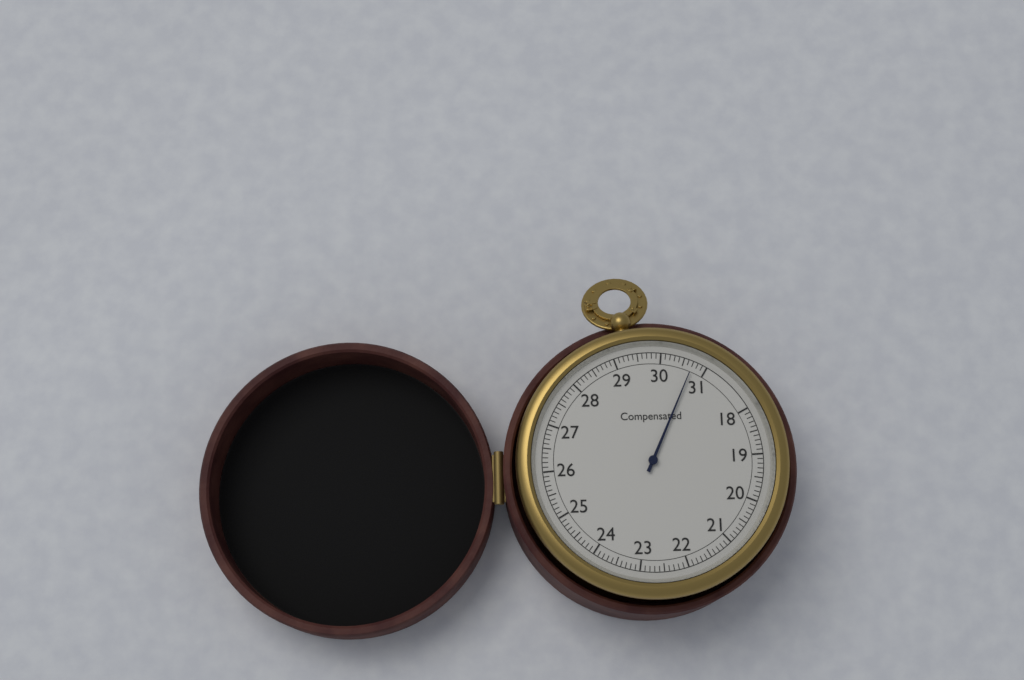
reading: 30.7 (no unit)
